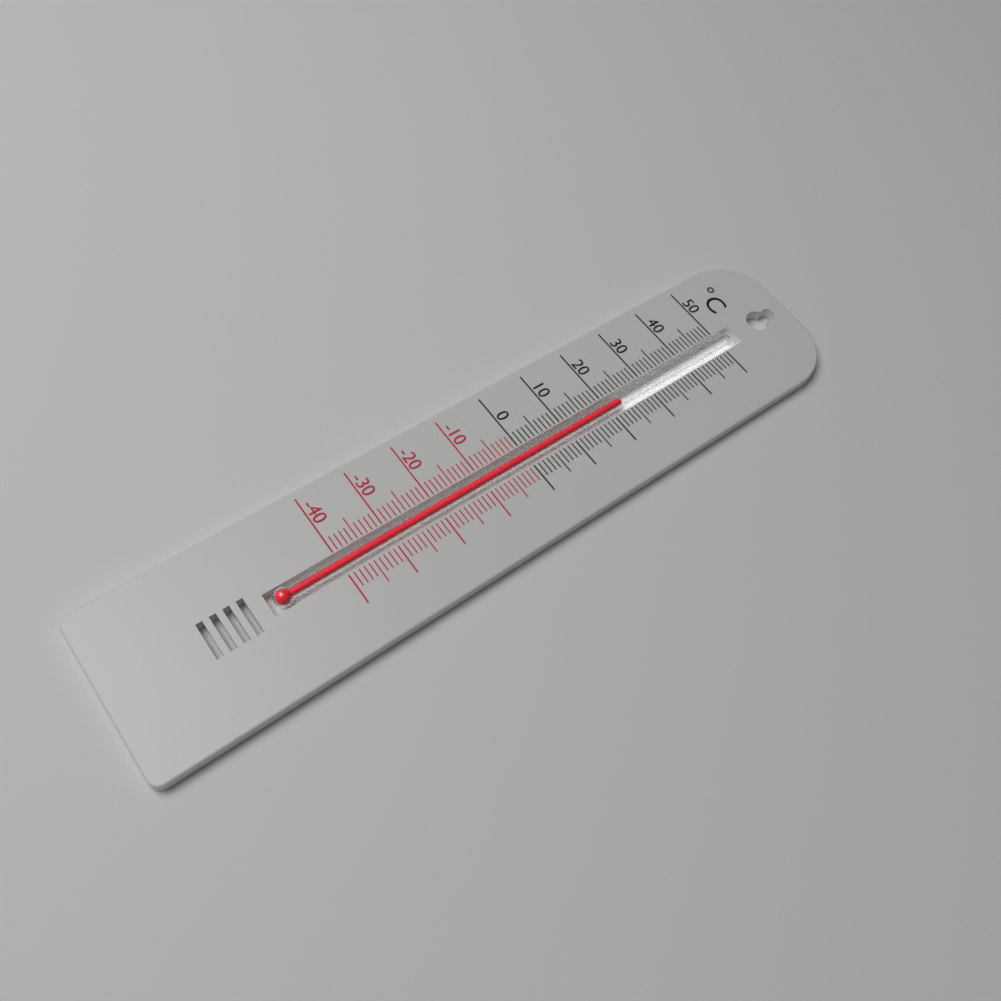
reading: 23 °C
